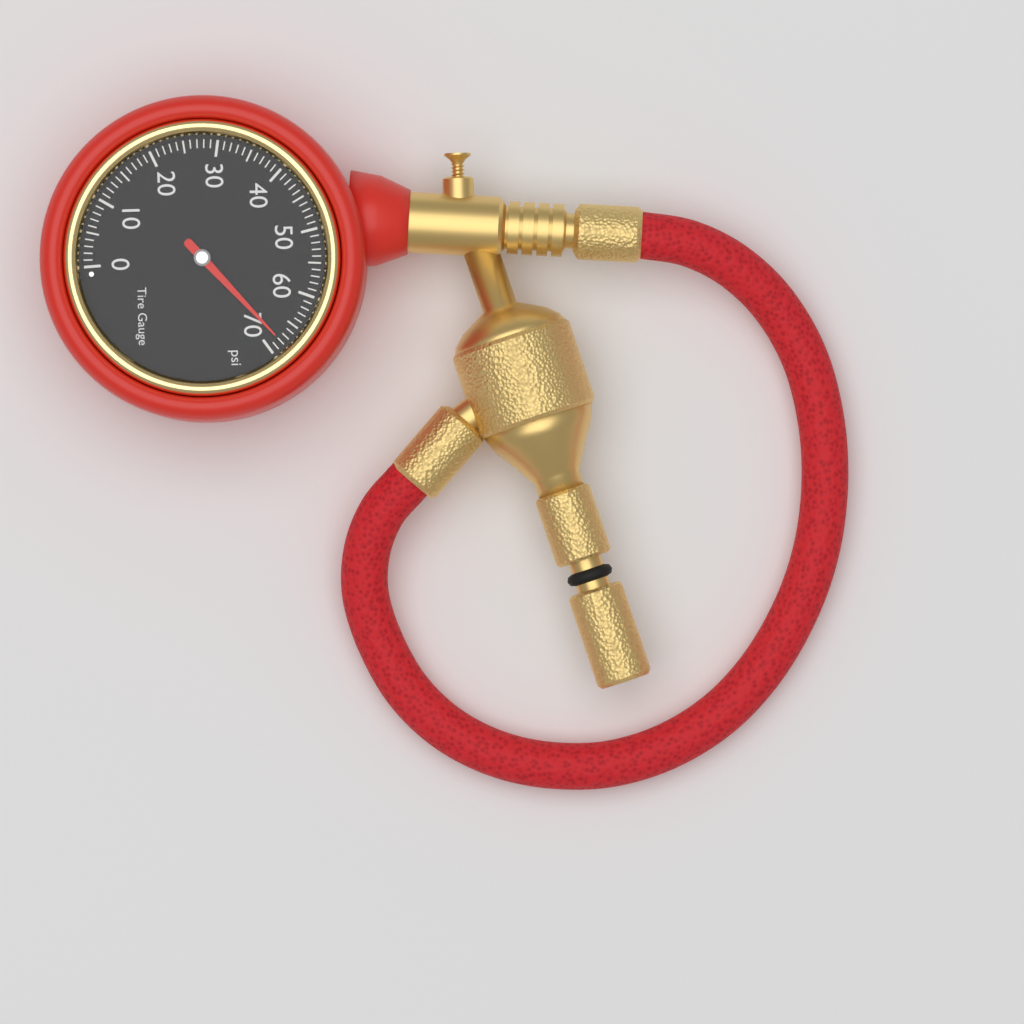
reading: 68 psi
